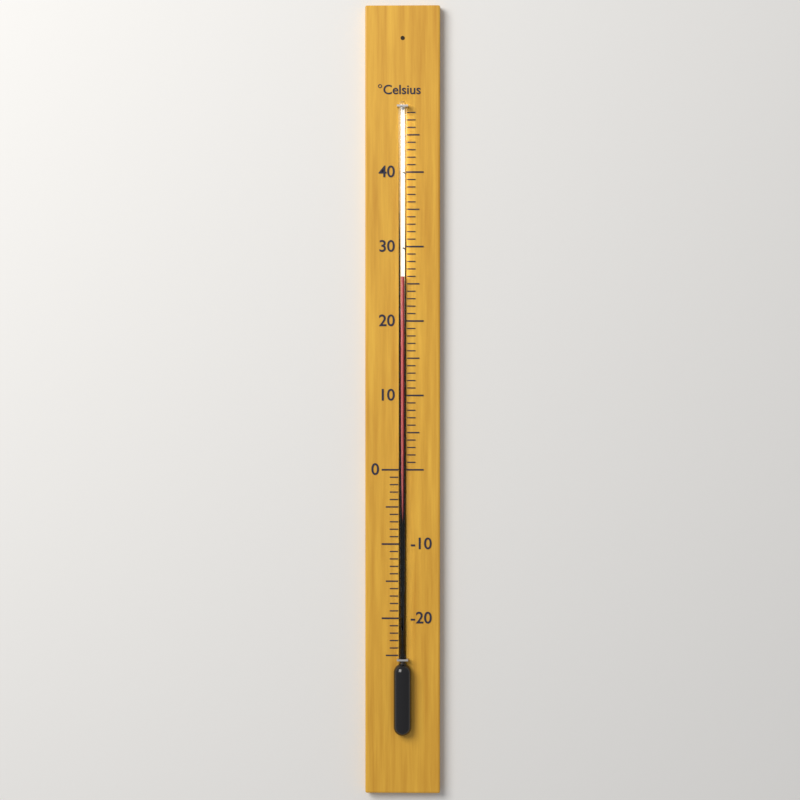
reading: 26 °C
